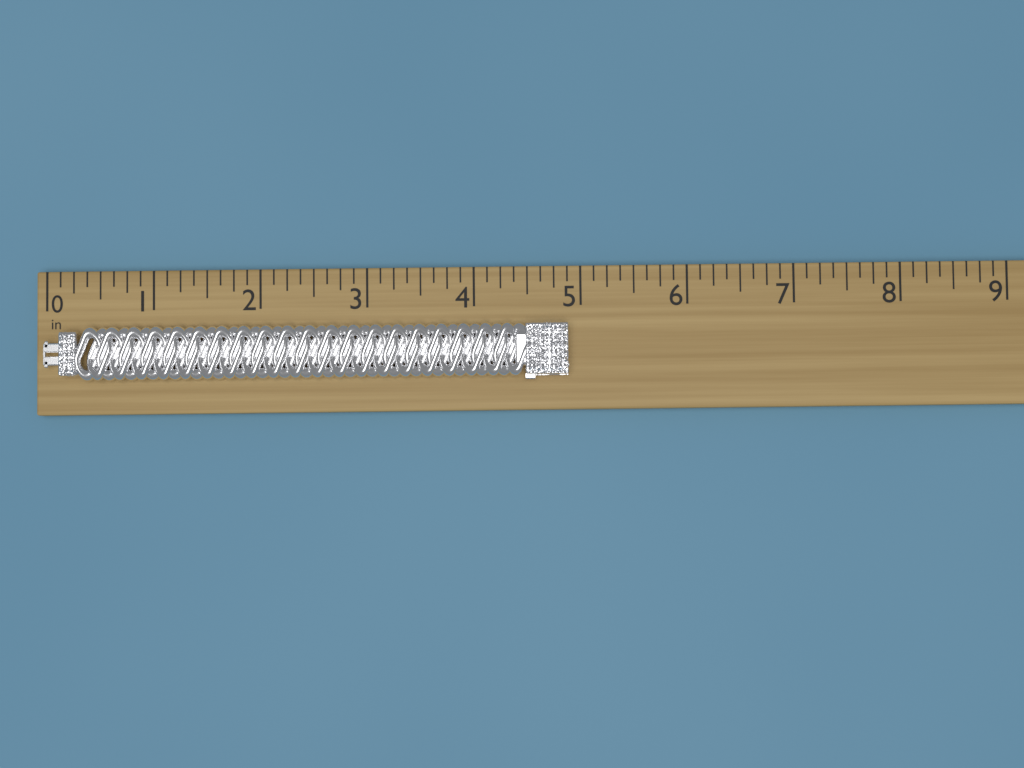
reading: 4.875 in
